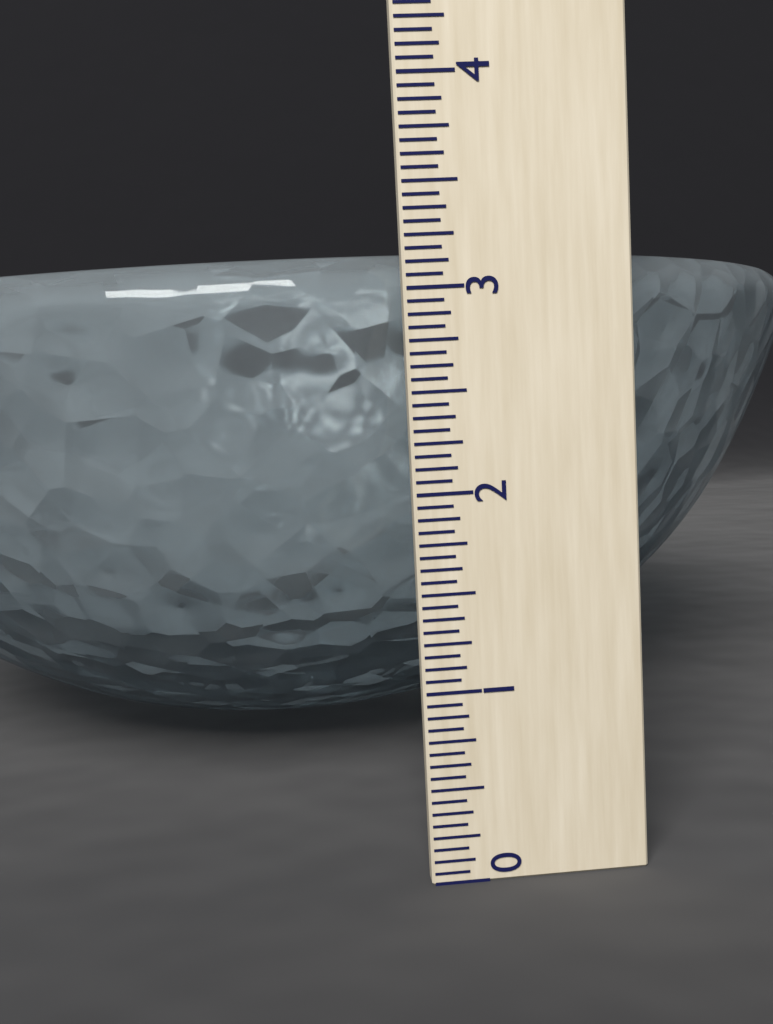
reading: 3.1875 (no unit)
